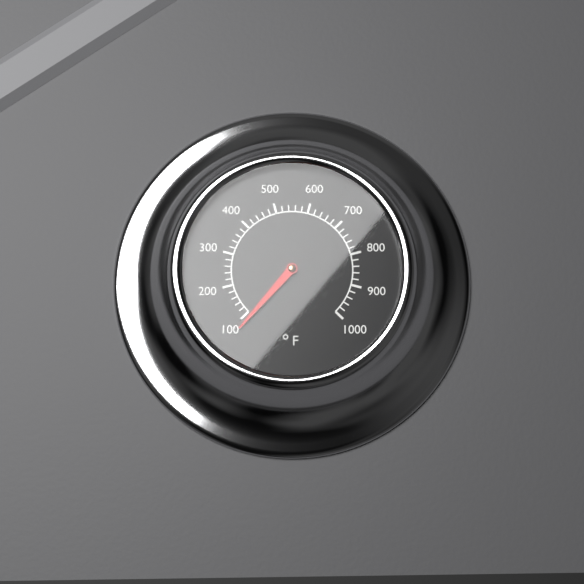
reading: 85 °F
